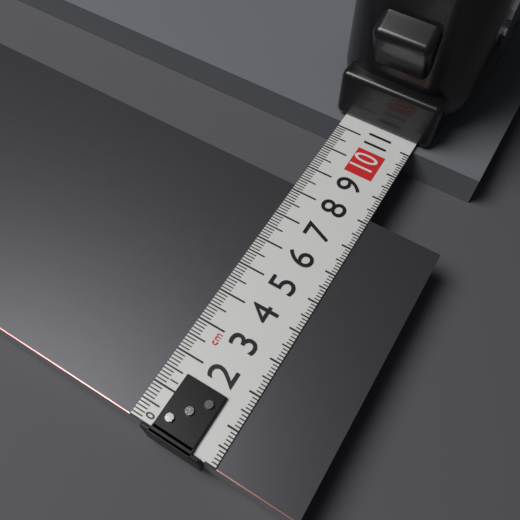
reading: 8.2 cm
